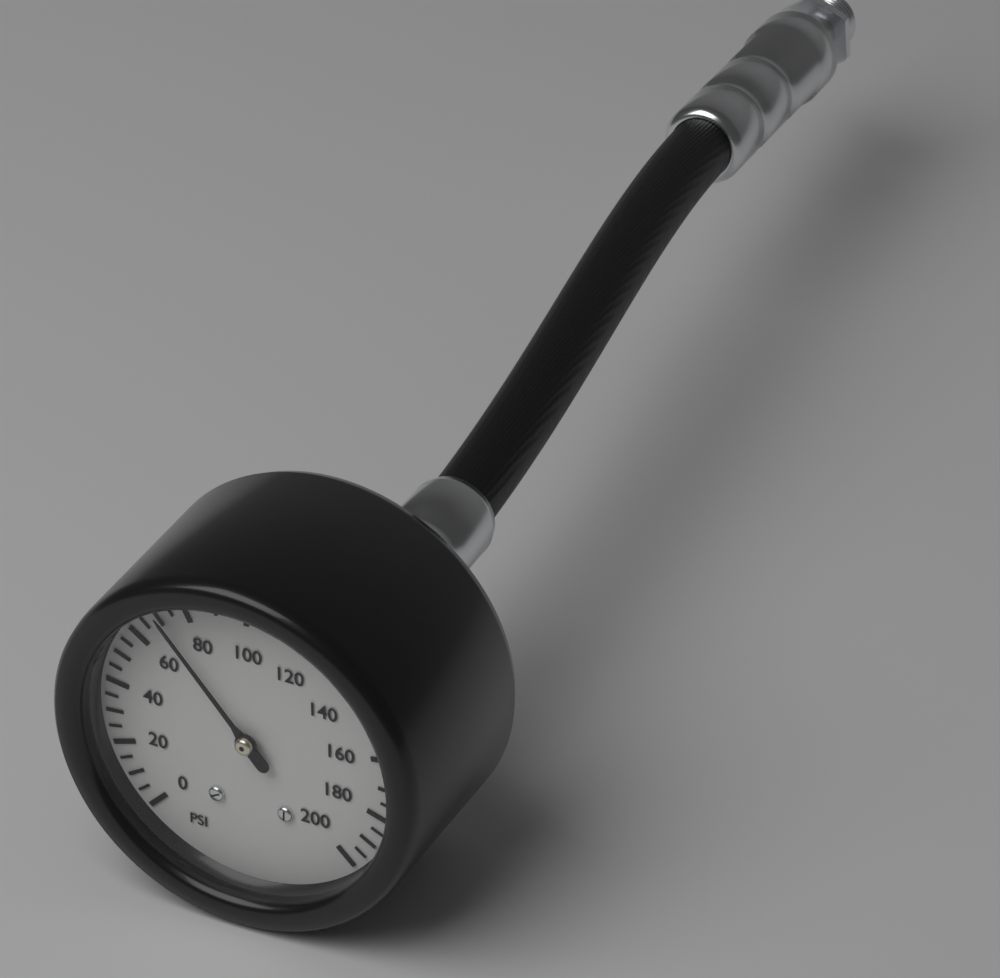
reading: 70 psi
